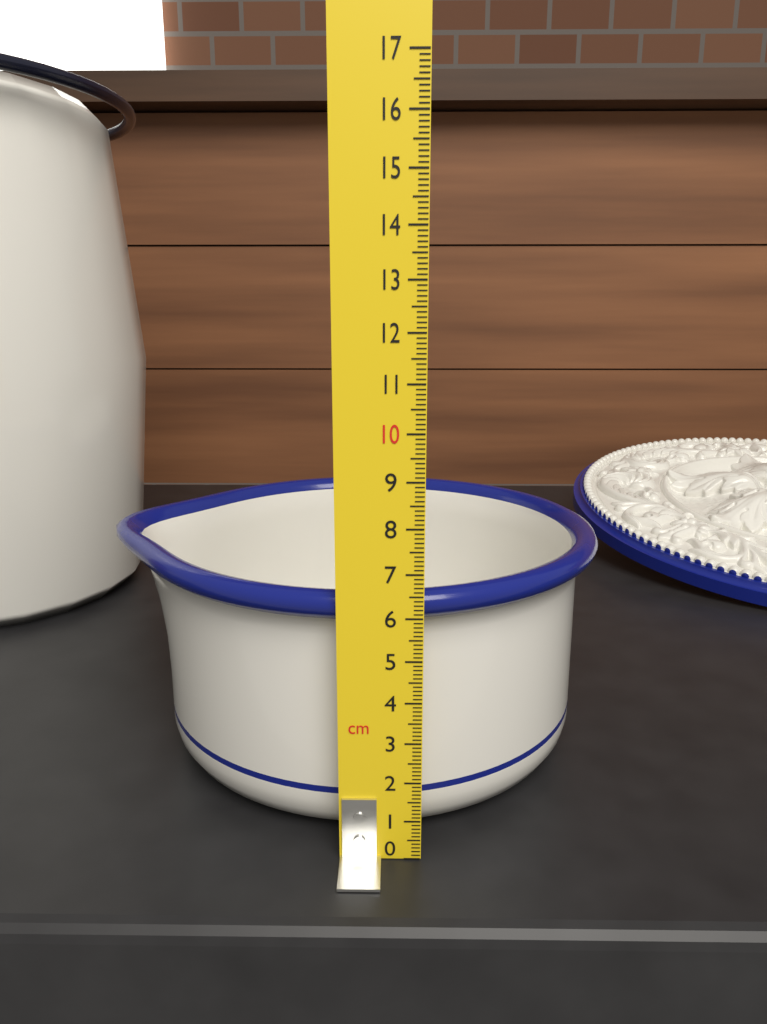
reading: 6.5 cm
